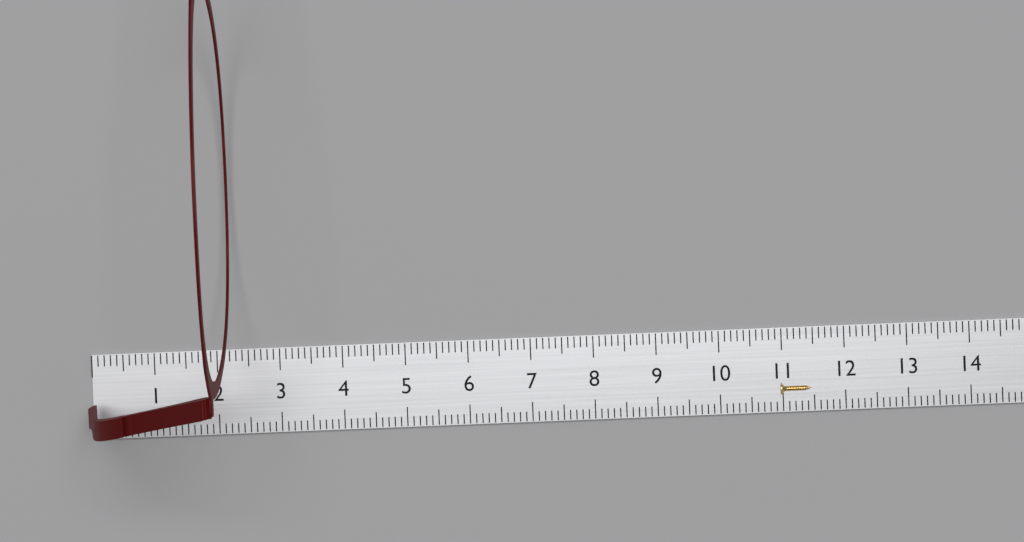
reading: 2.3 cm
